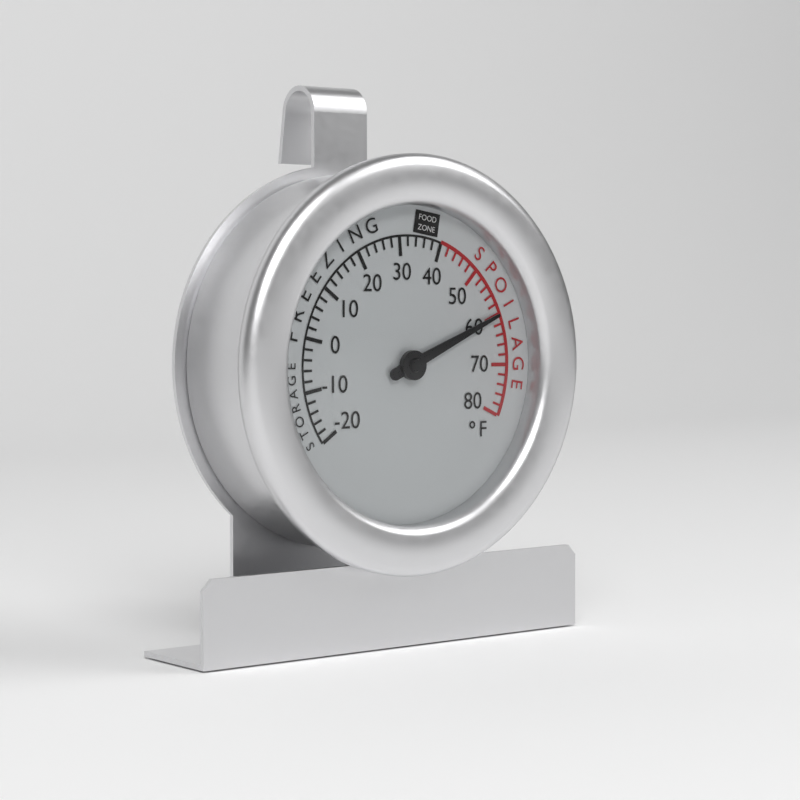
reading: 60 °F
